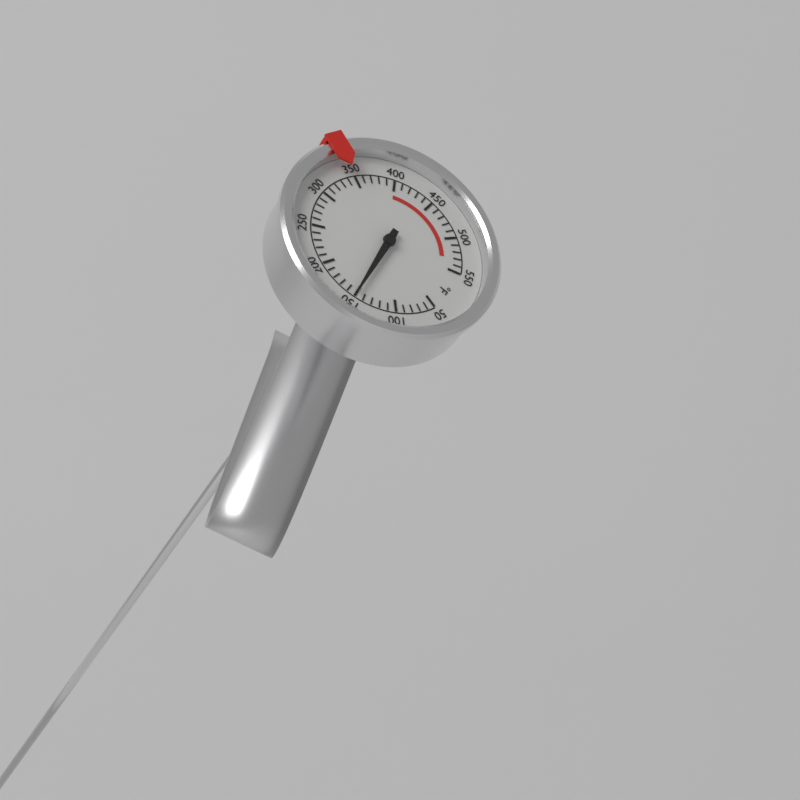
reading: 150 °F
